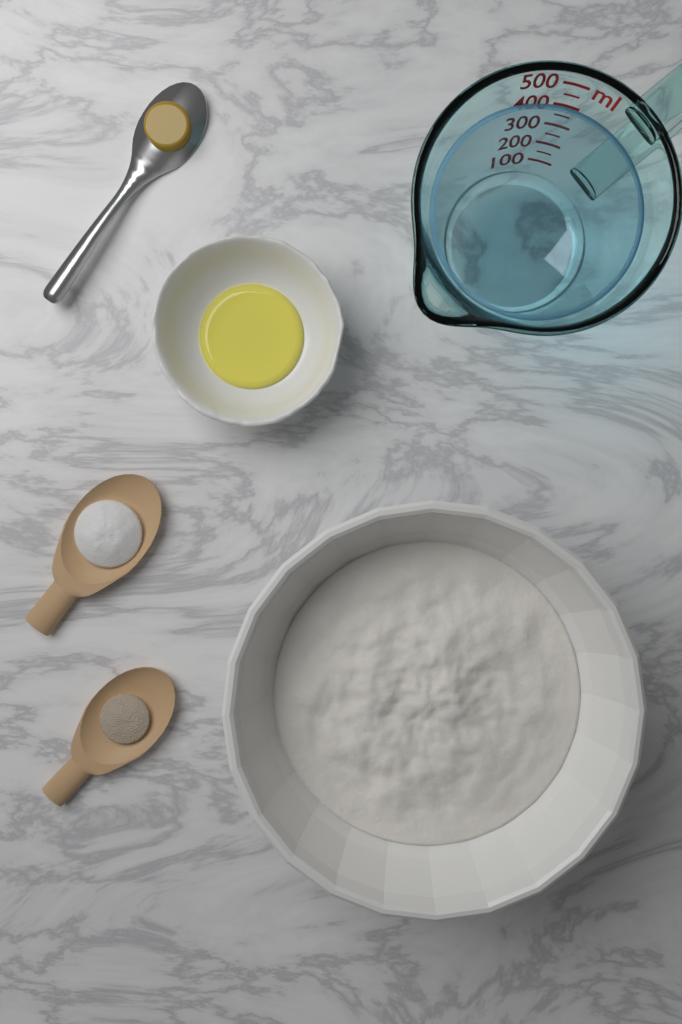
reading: 400 ml
